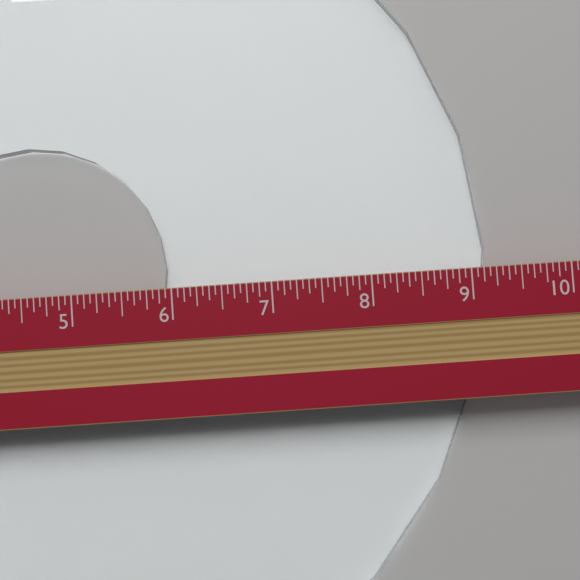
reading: 9.1875 in
